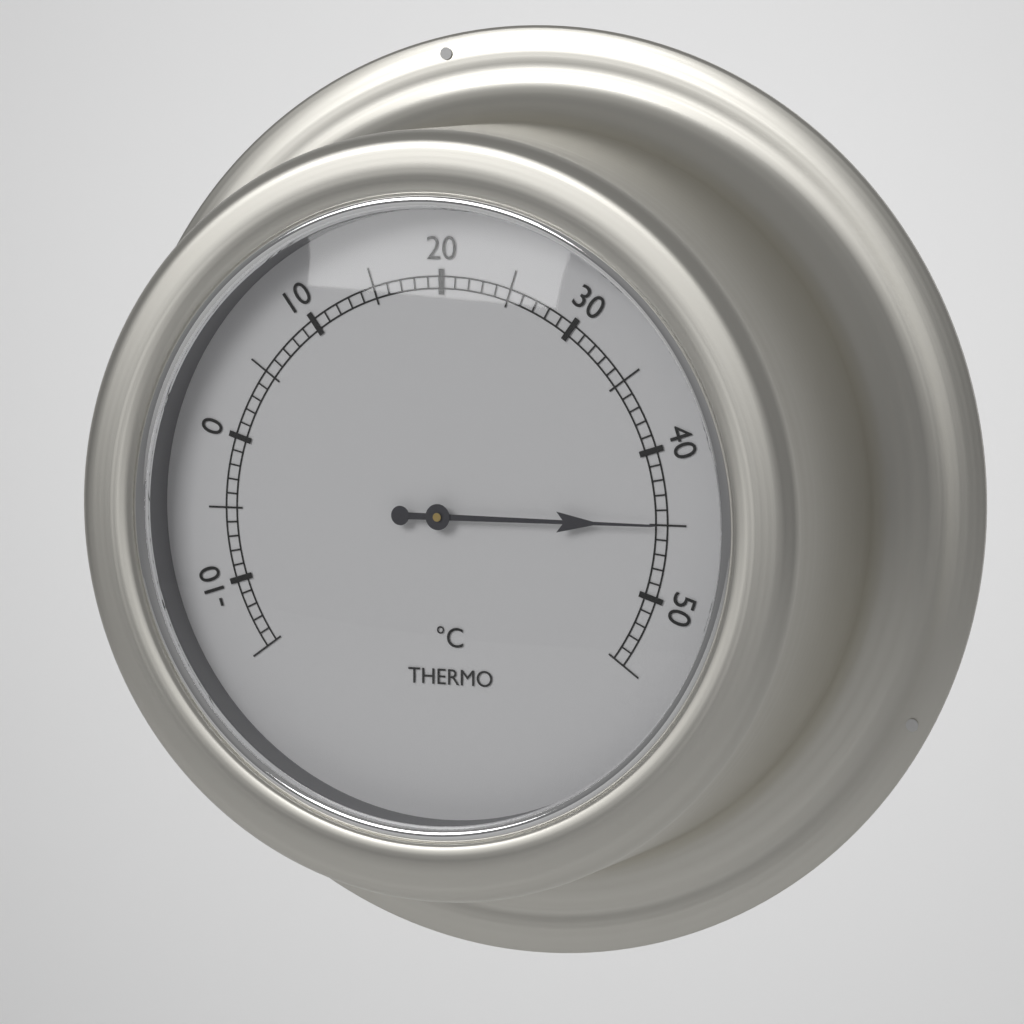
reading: 45 °C
